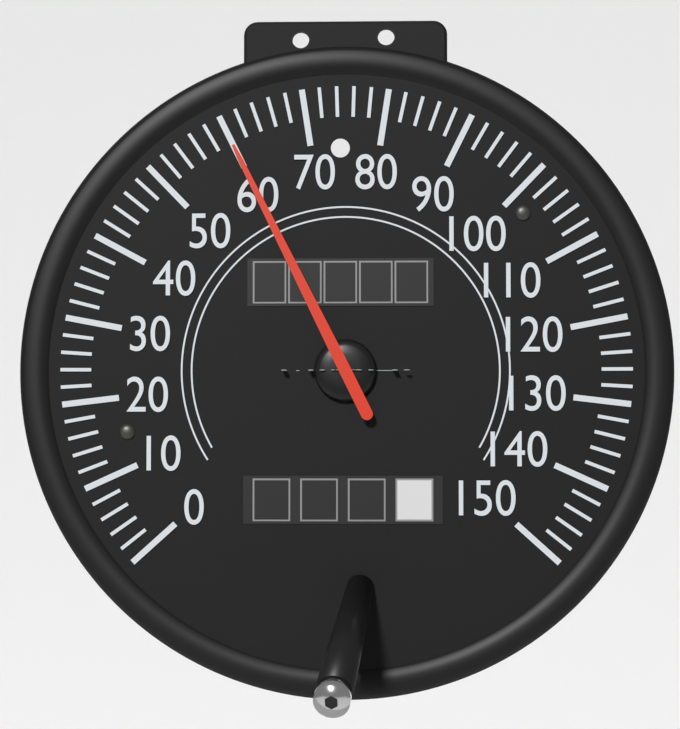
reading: 60 mph
